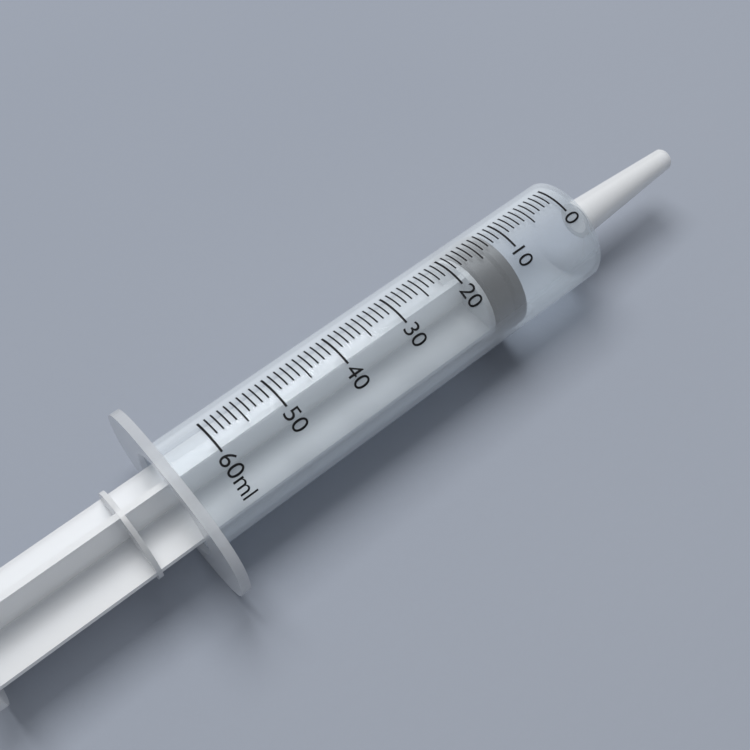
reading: 12 ml
